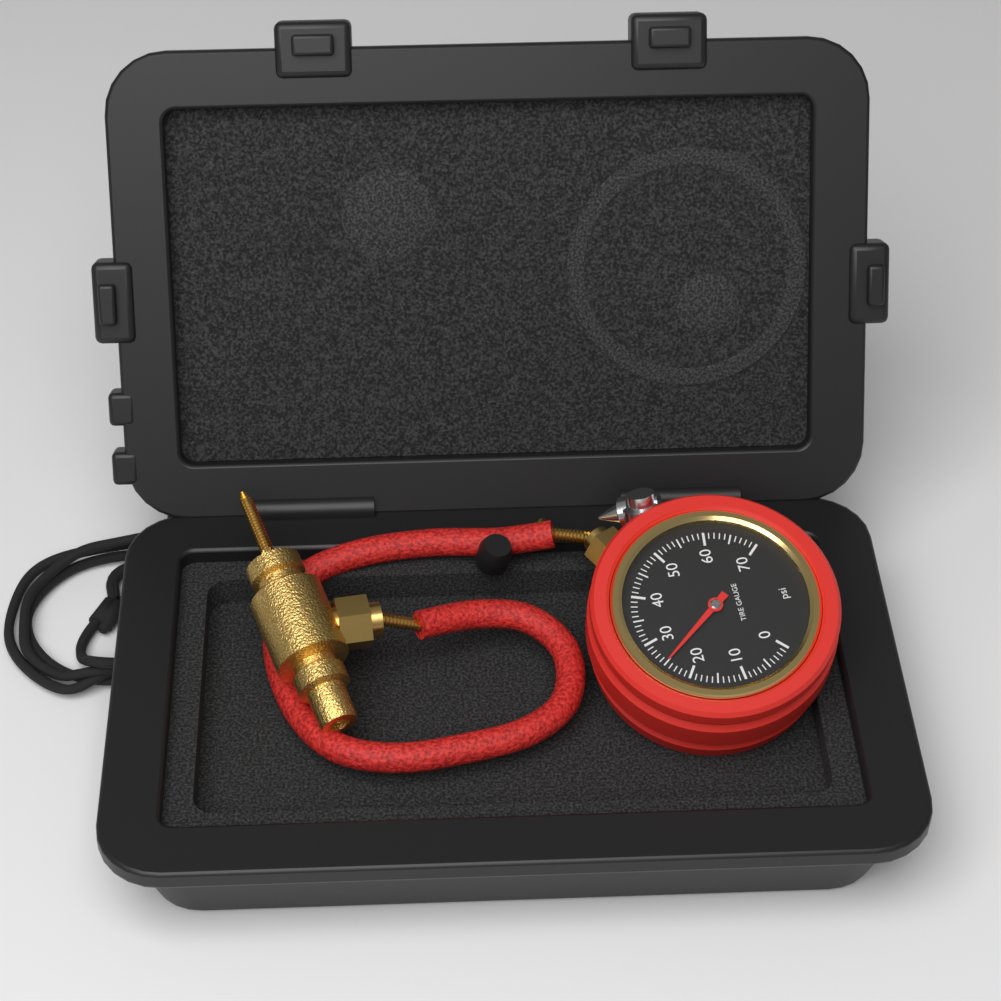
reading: 25 psi
